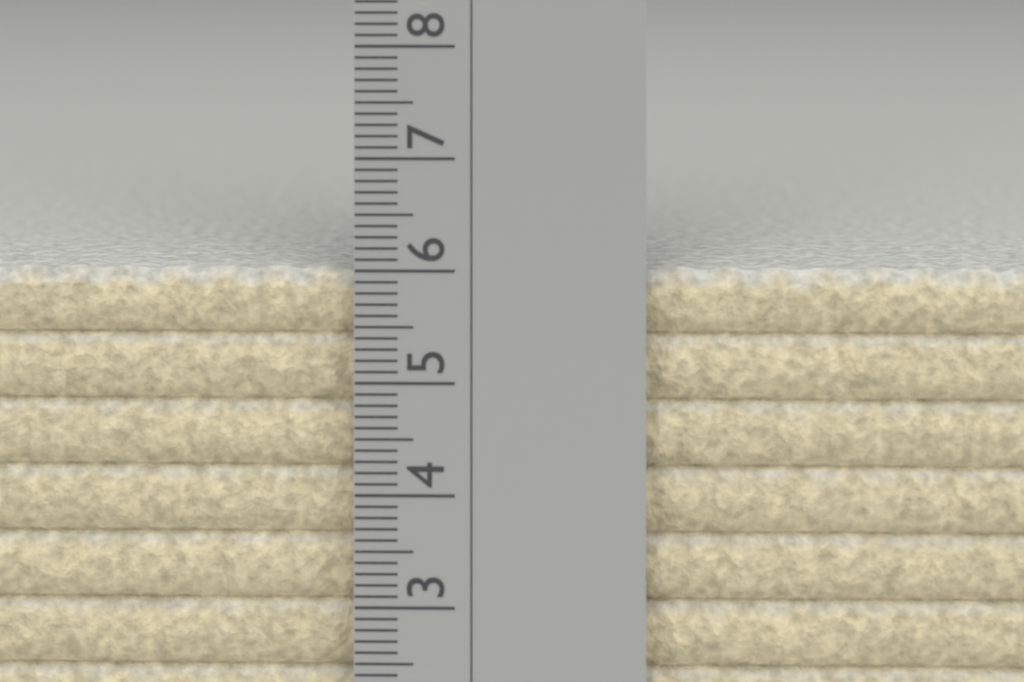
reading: 6.0 cm
